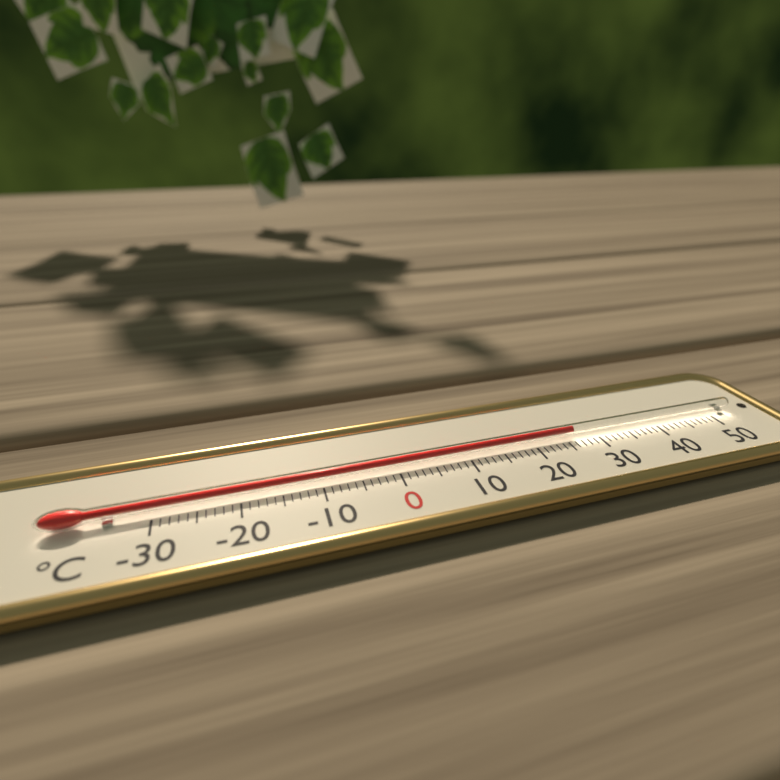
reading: 26 °C
